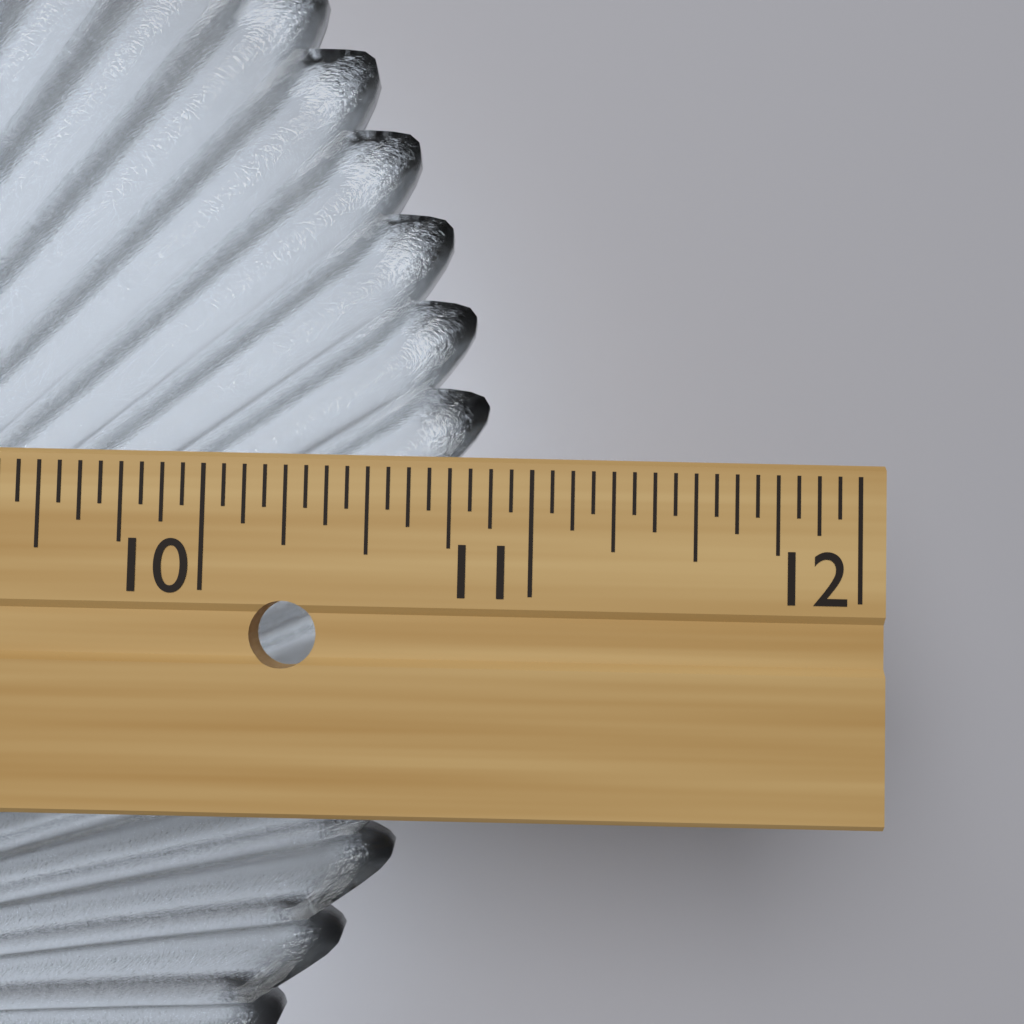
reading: 10.8750 in
